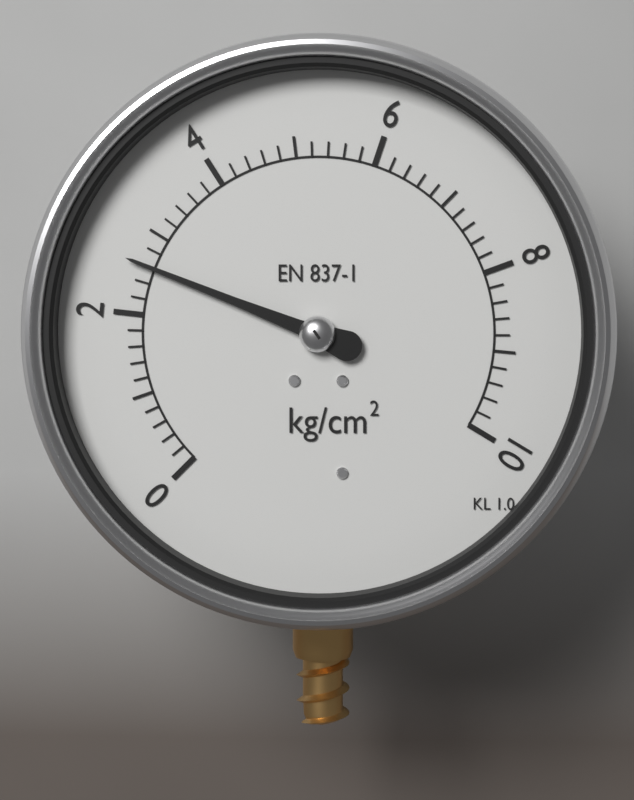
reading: 2.6 kg/cm²
